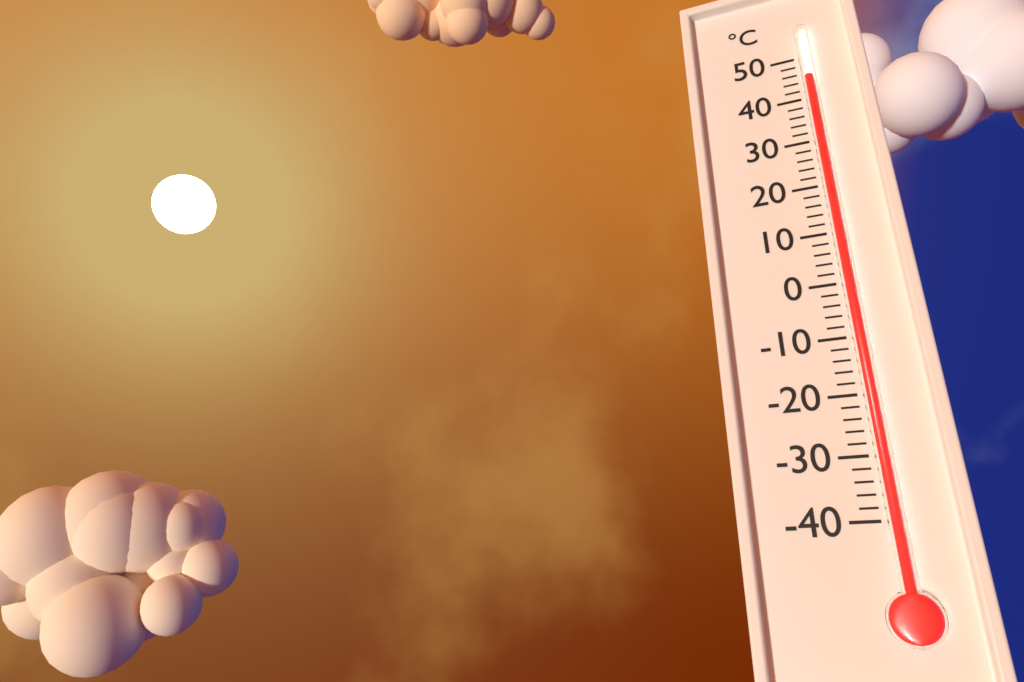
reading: 44 °C
